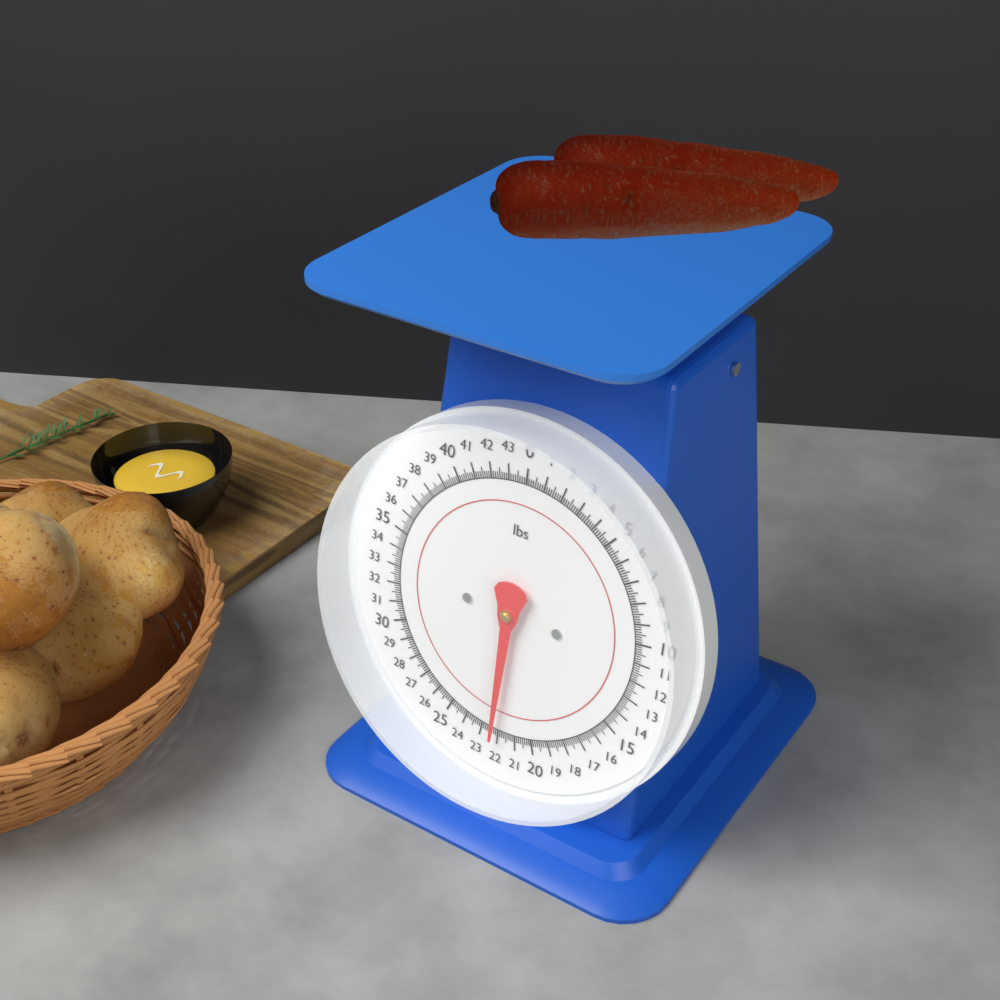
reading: 22.250 lbs
